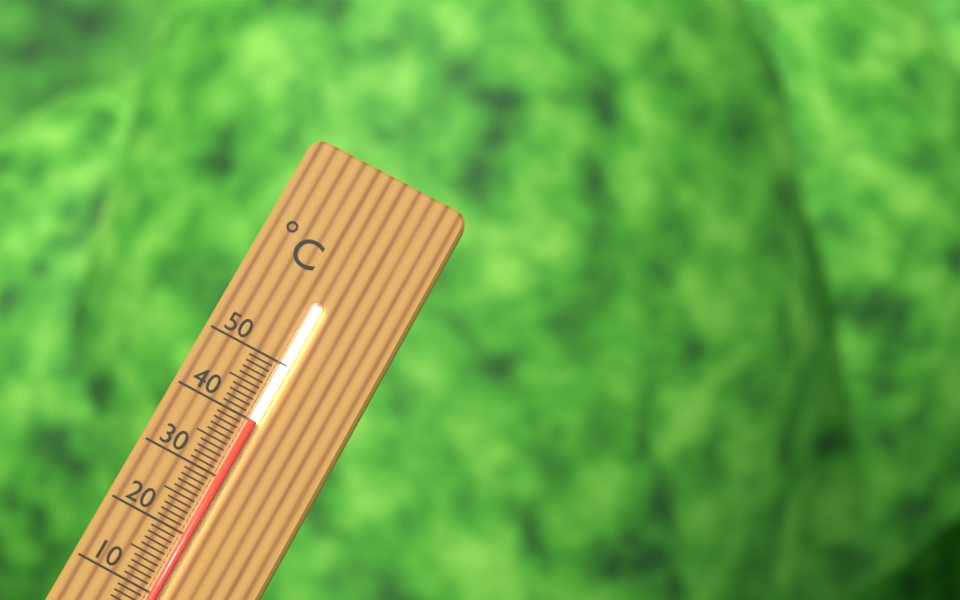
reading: 40 °C
